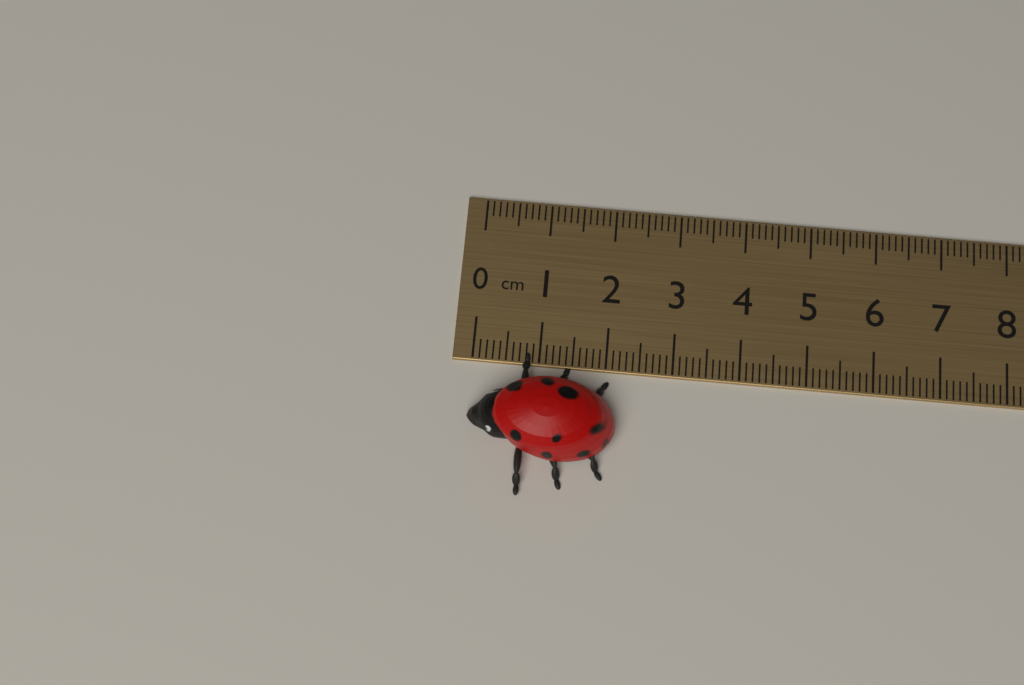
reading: 2.2 cm
